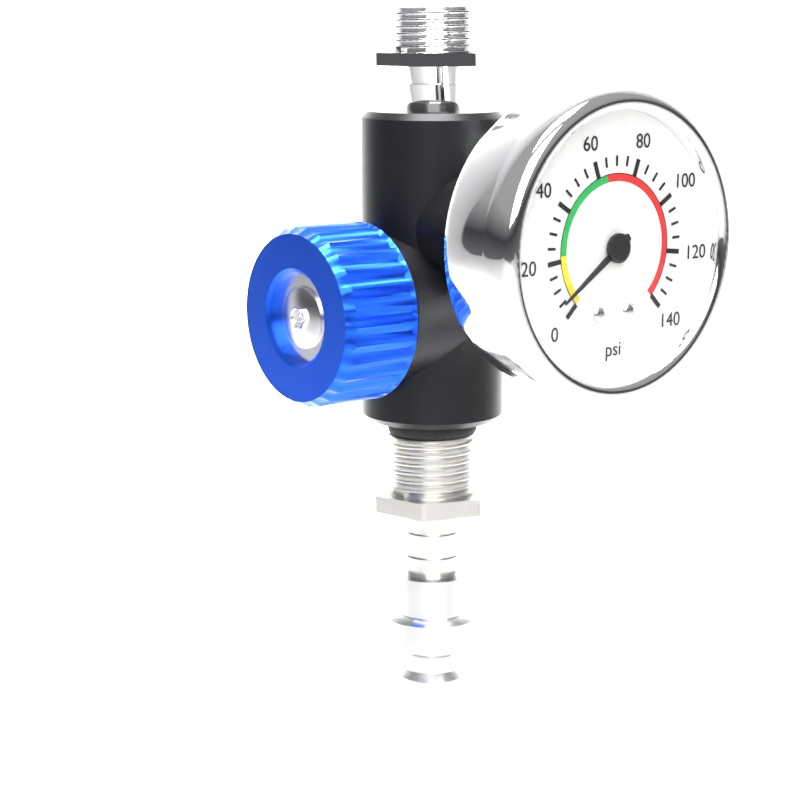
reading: 5 psi
